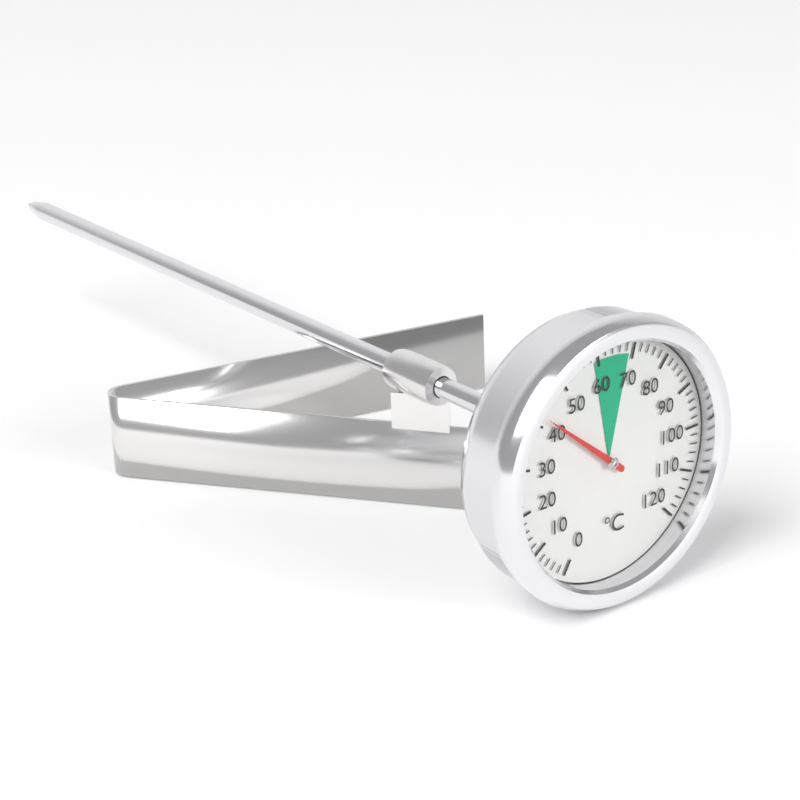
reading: 42 °C
